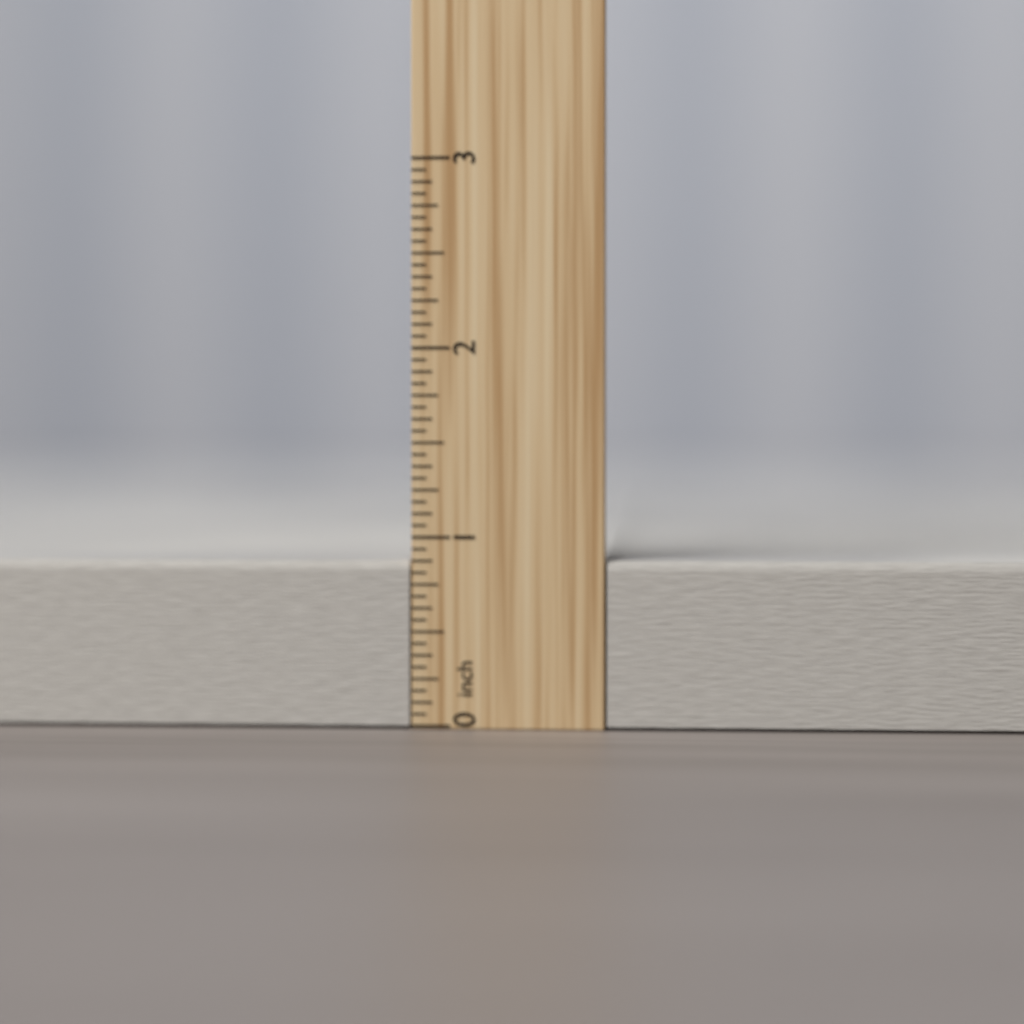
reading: 0.8750 inch
